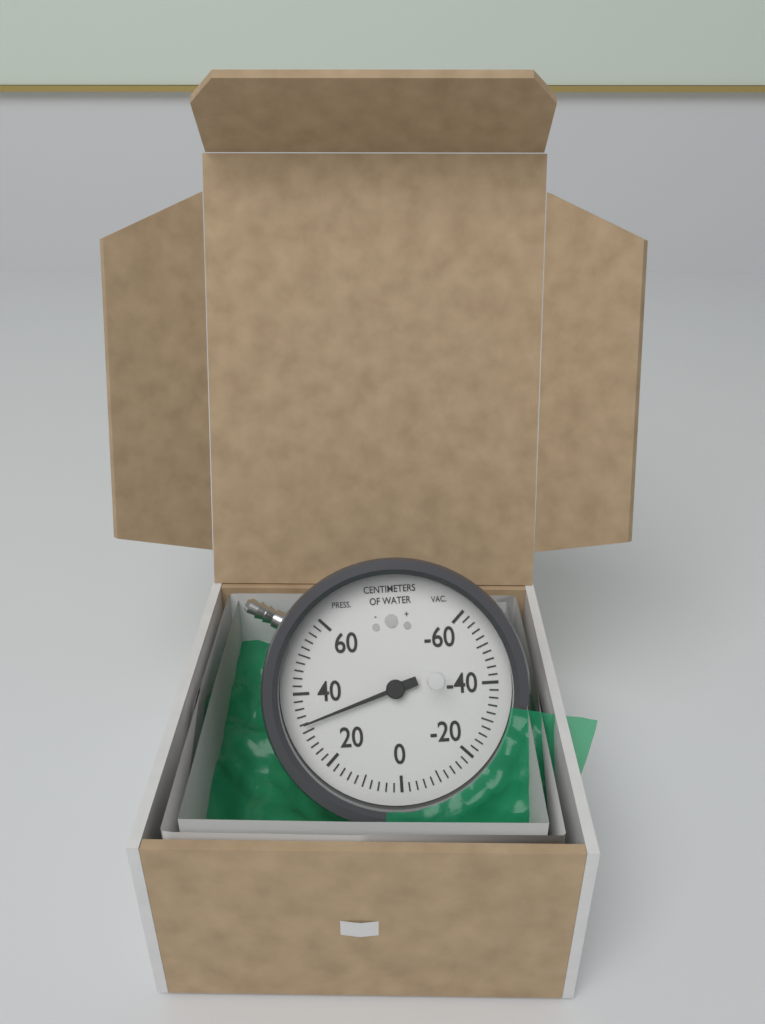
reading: 32 cmH2O
